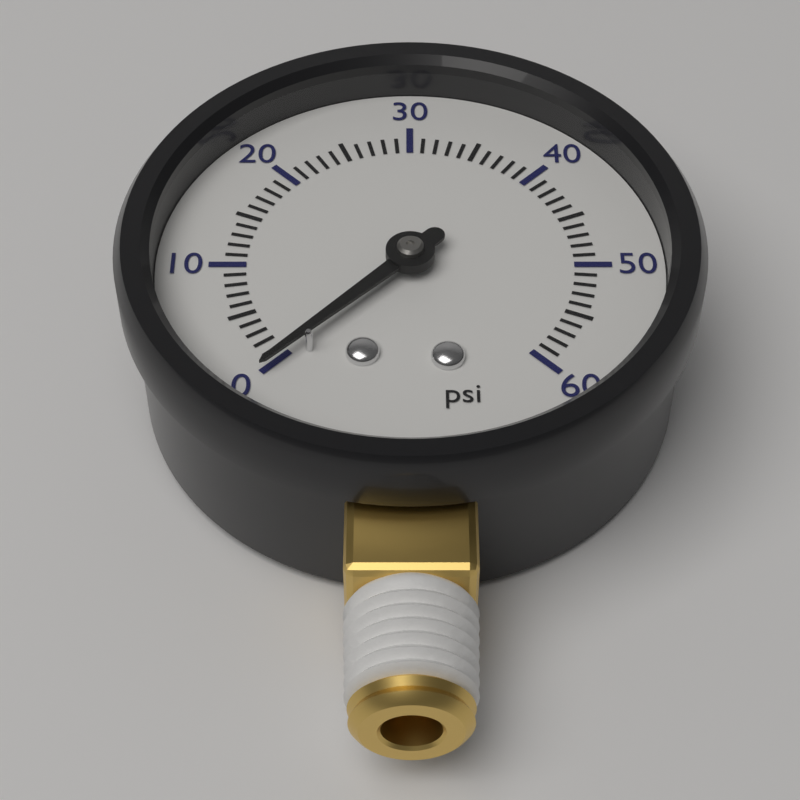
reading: 0 psi
